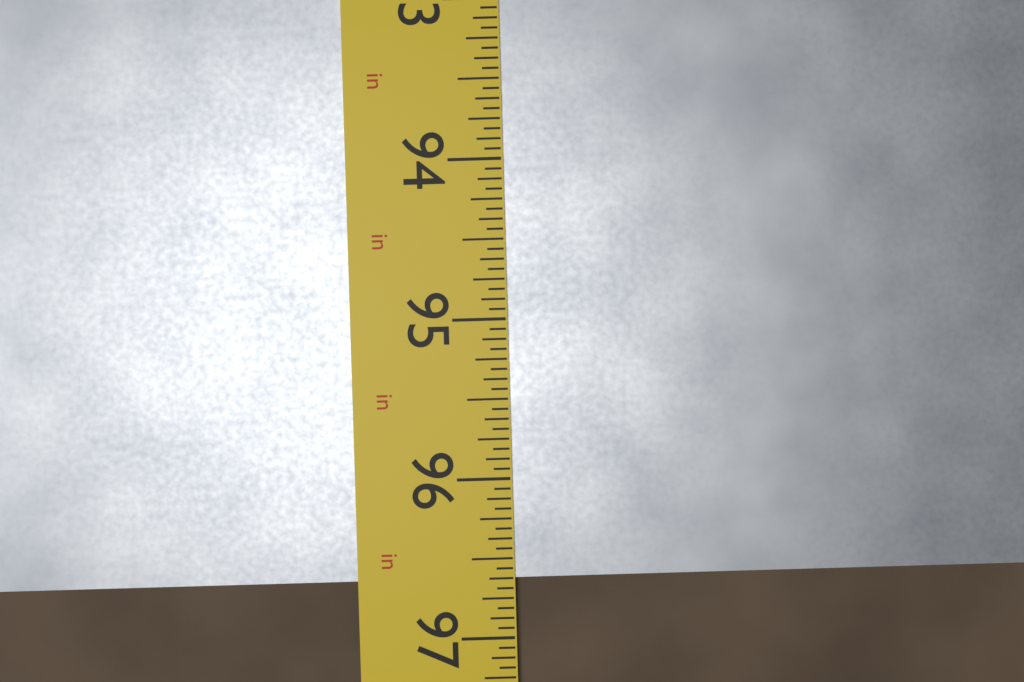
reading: 96.6250 in
